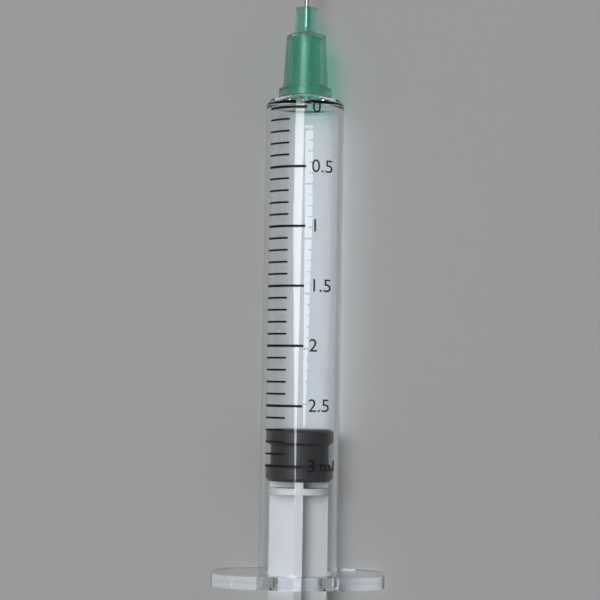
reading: 2.7 ml
